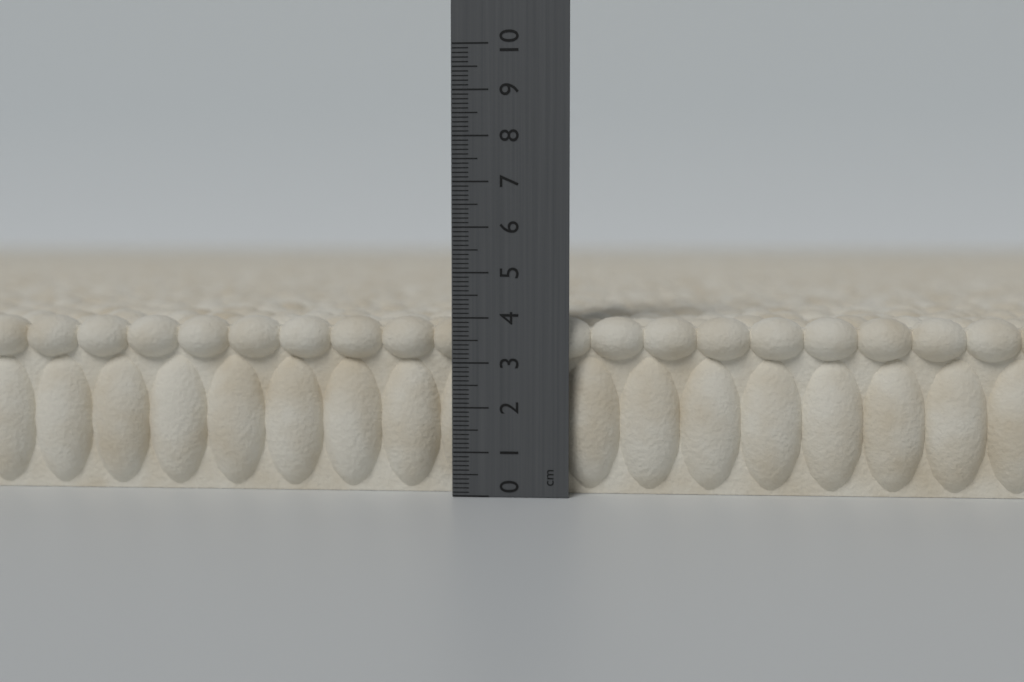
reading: 4.0 cm
